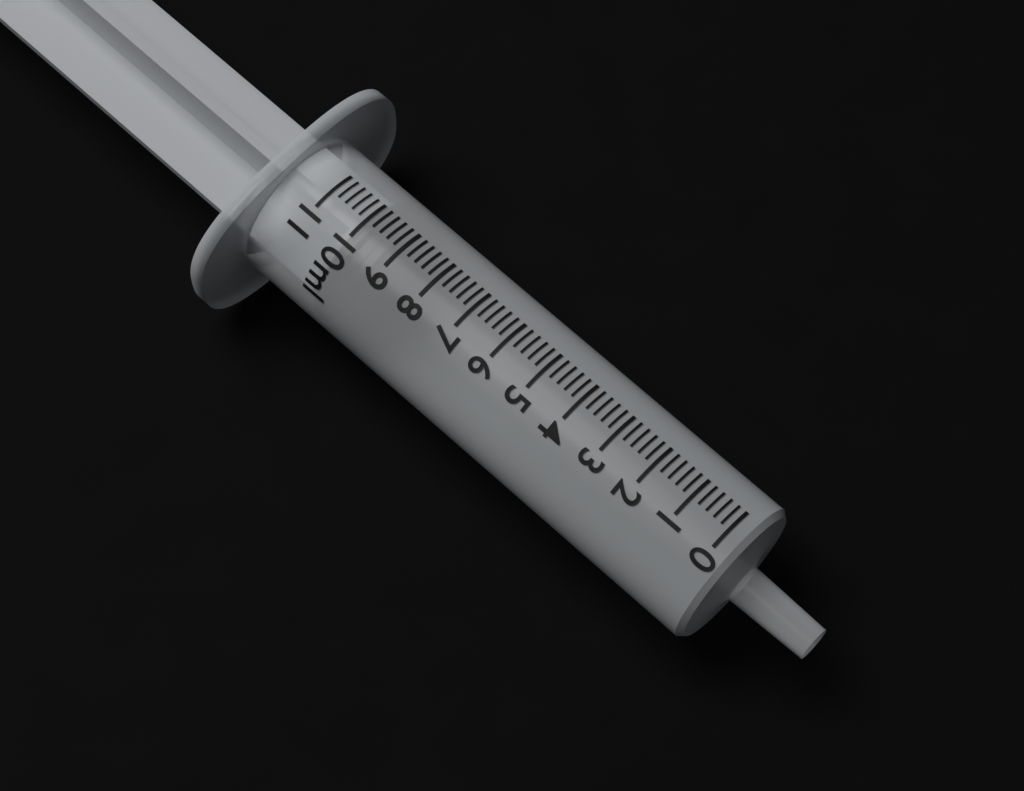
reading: 9.2 ml
